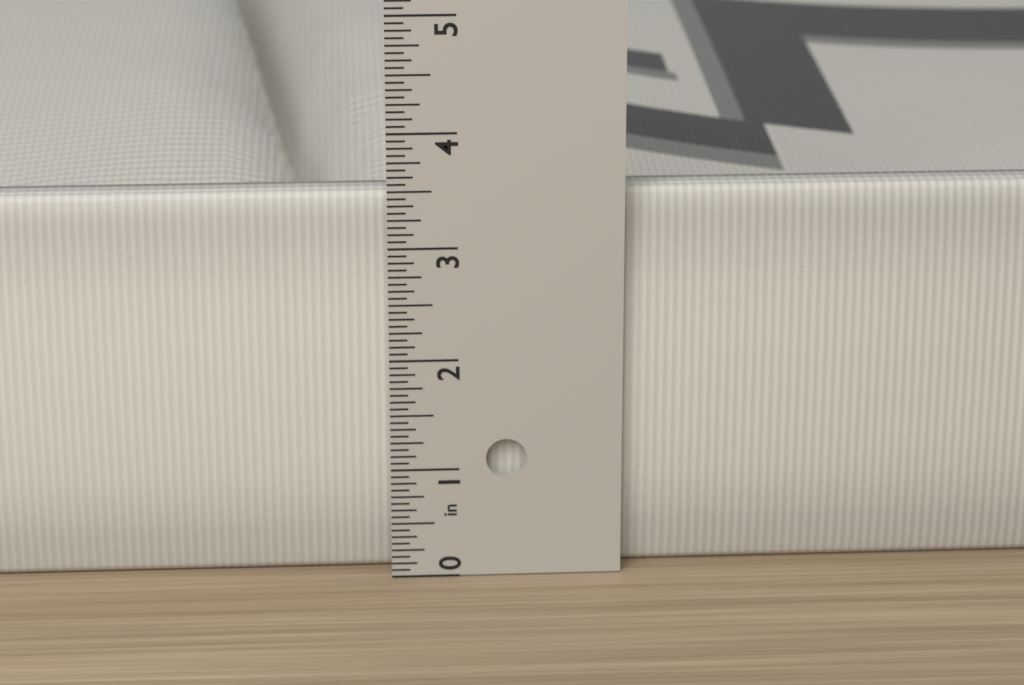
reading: 3.4375 in
